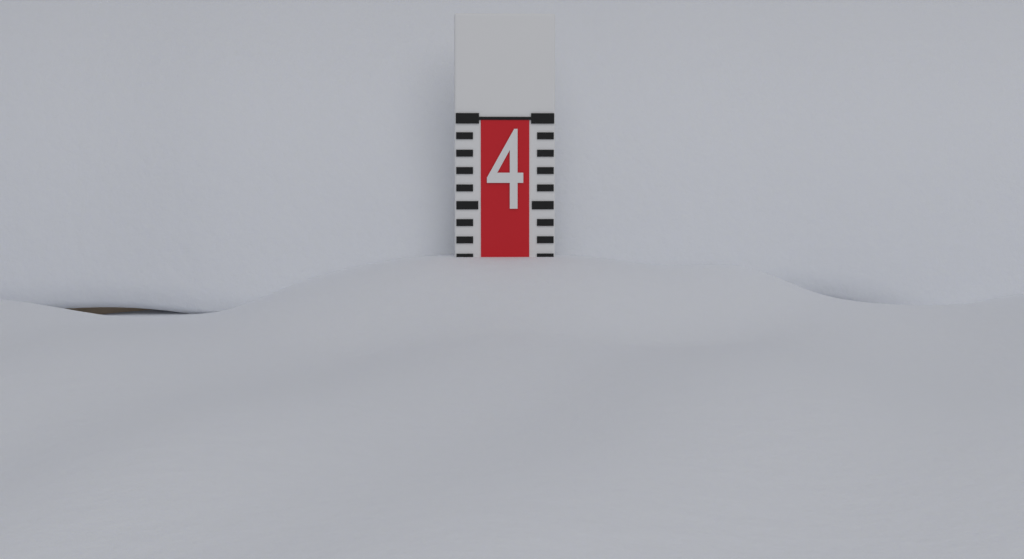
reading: 3.2 (no unit)
